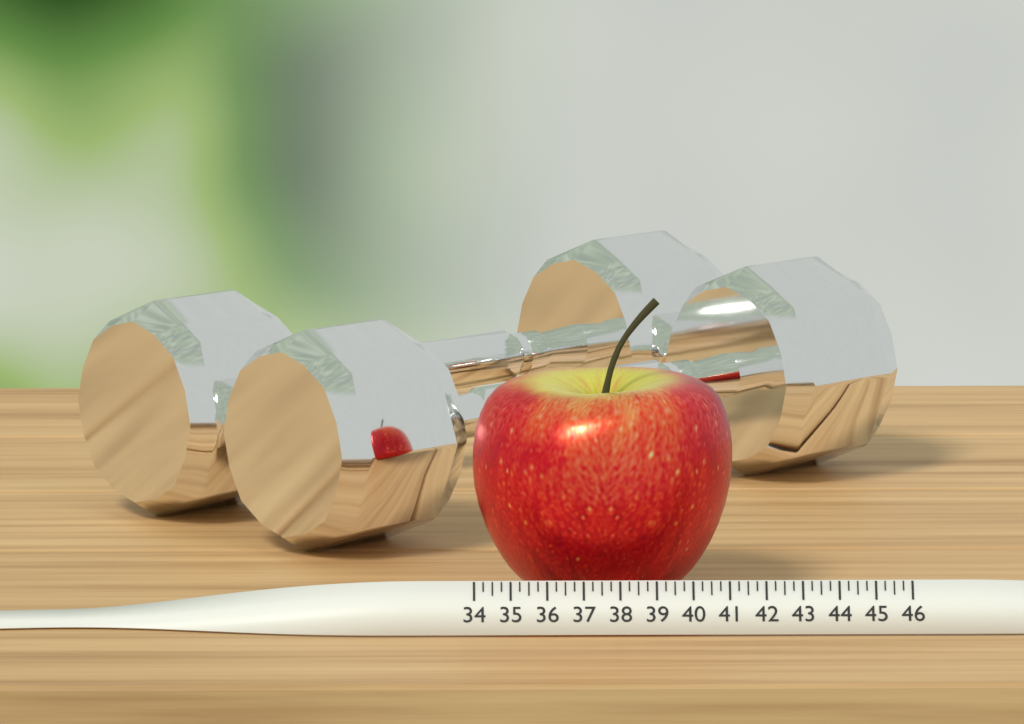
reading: 41.25 (no unit)
